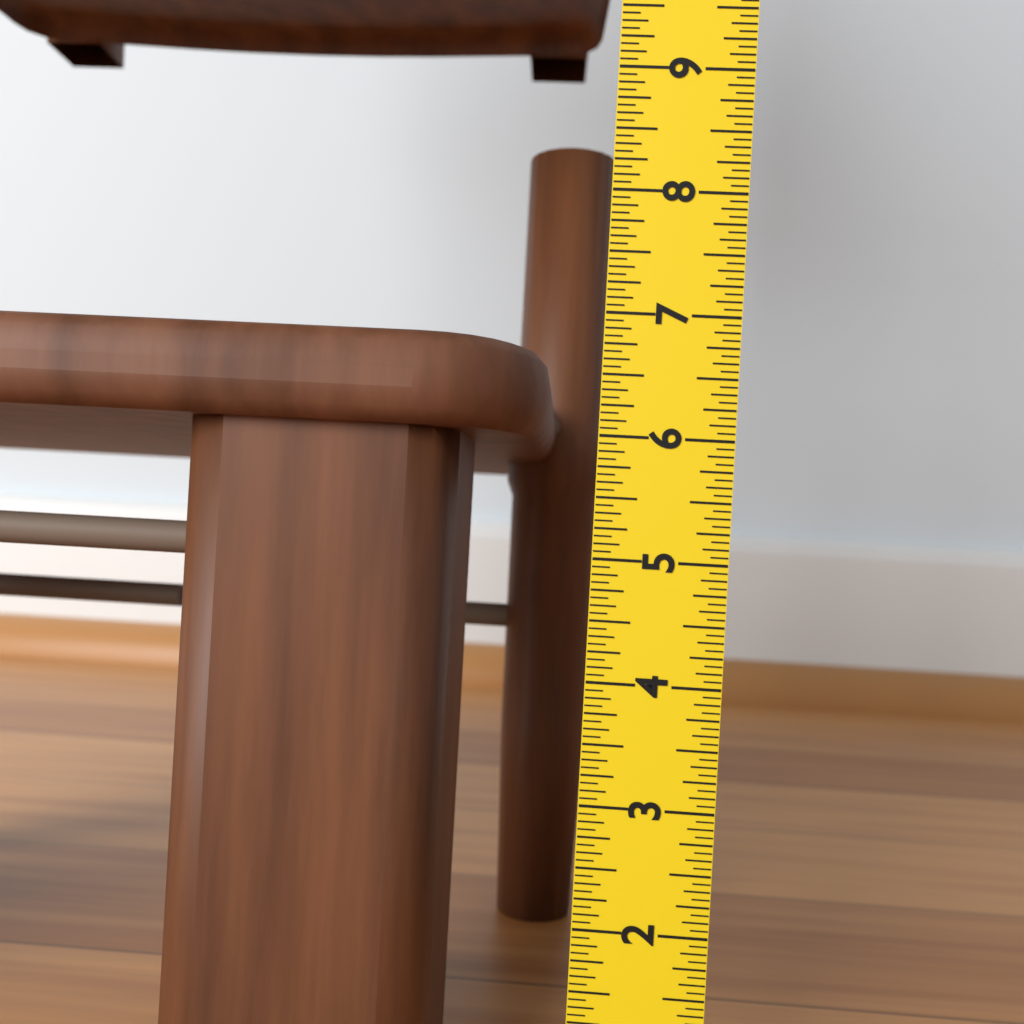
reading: 6.8125 in
